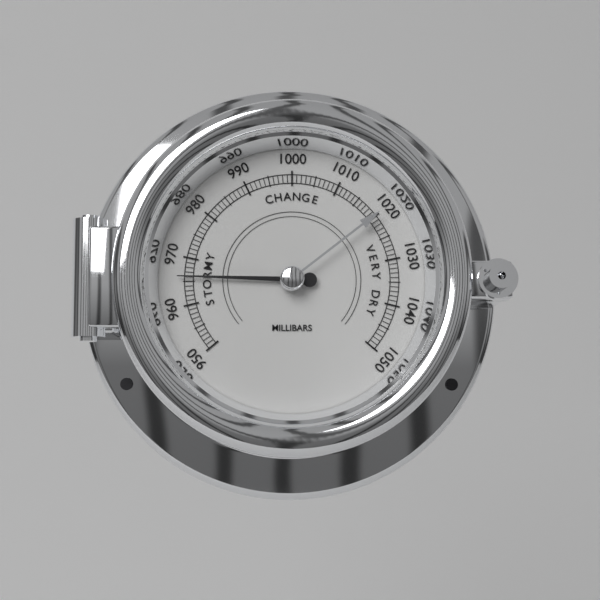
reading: 966 mbar
